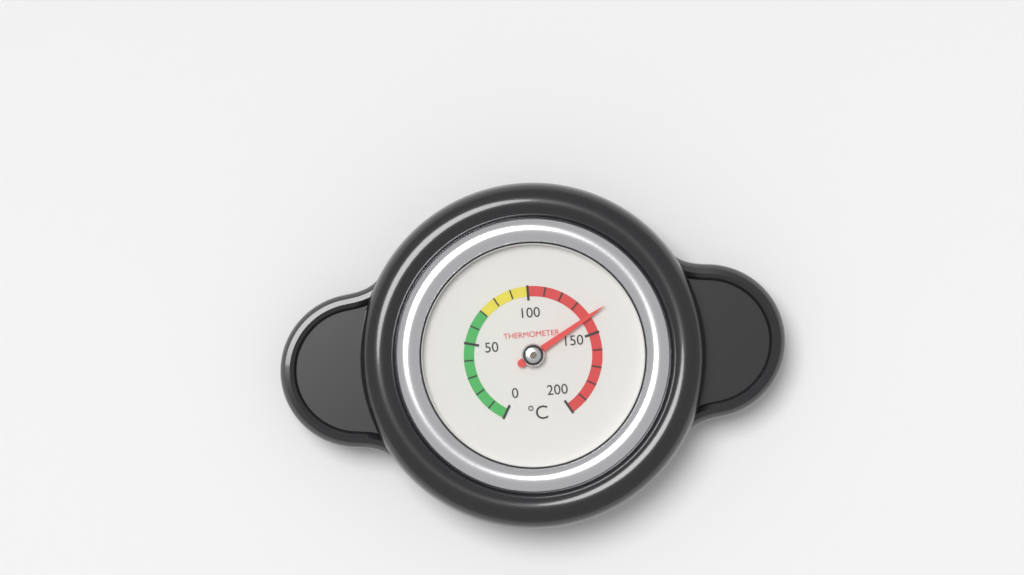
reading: 140 °C
